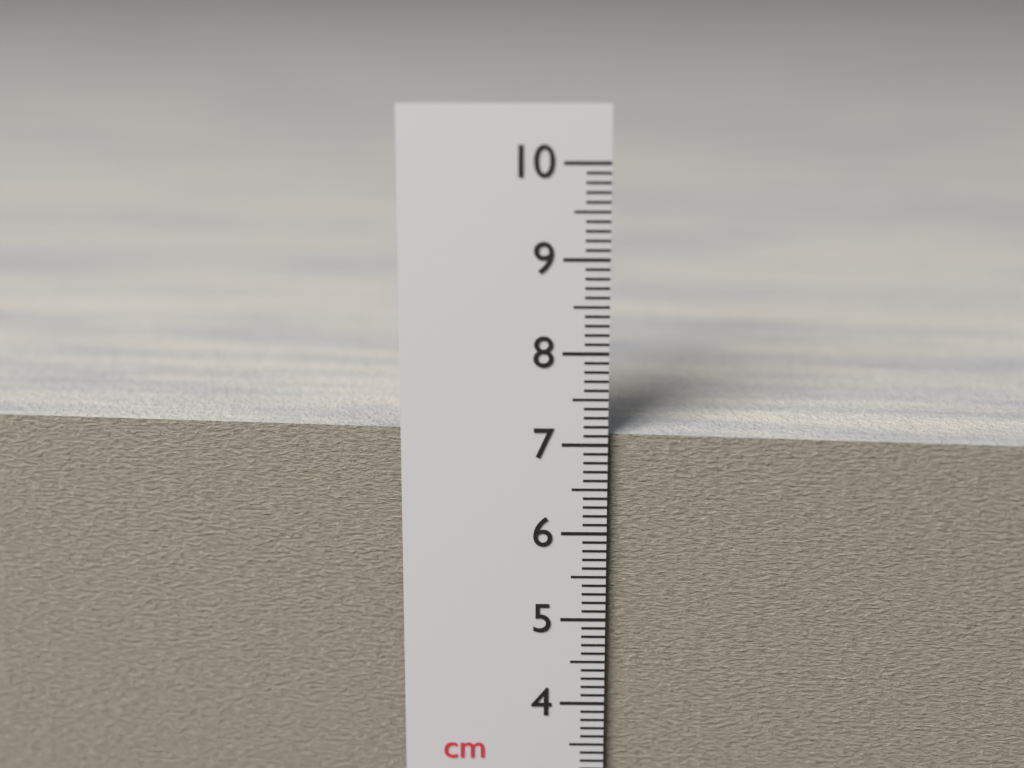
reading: 7.1 cm
